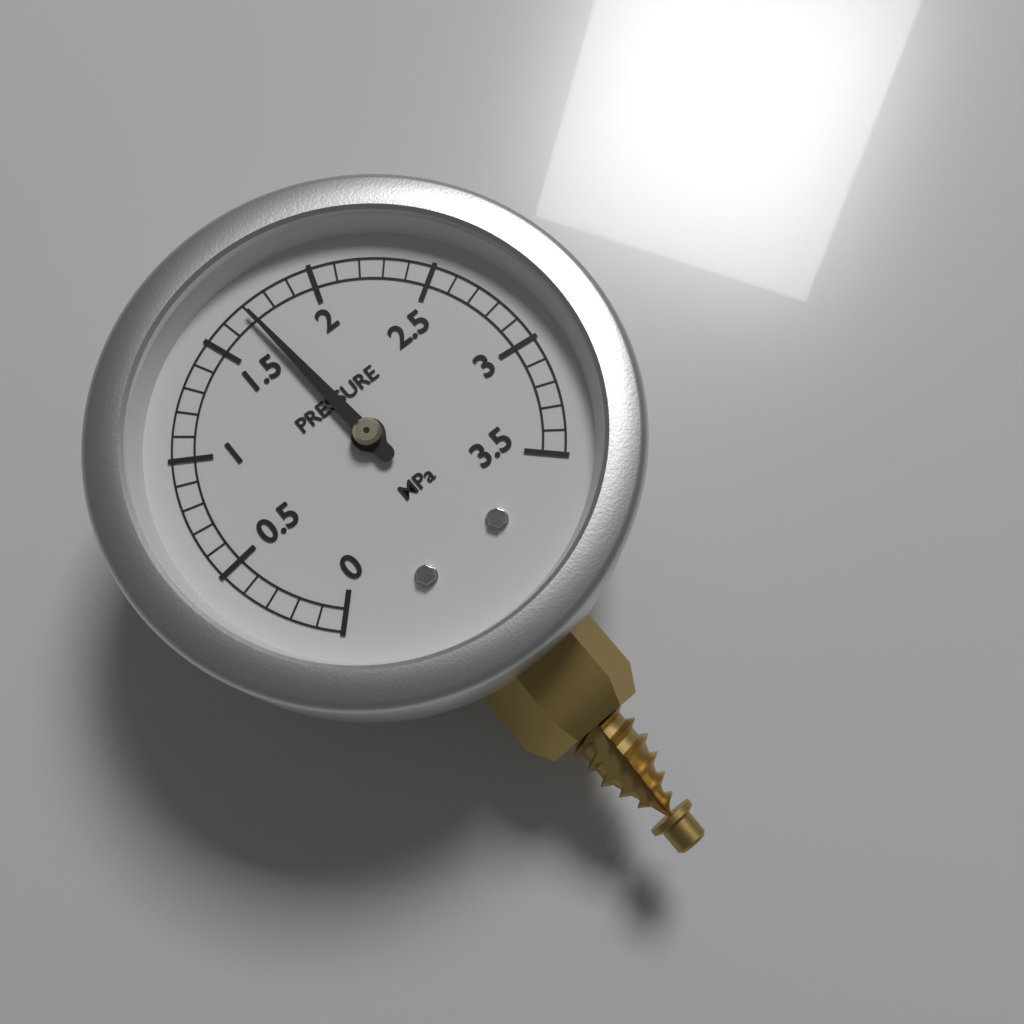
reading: 1.7 MPa
